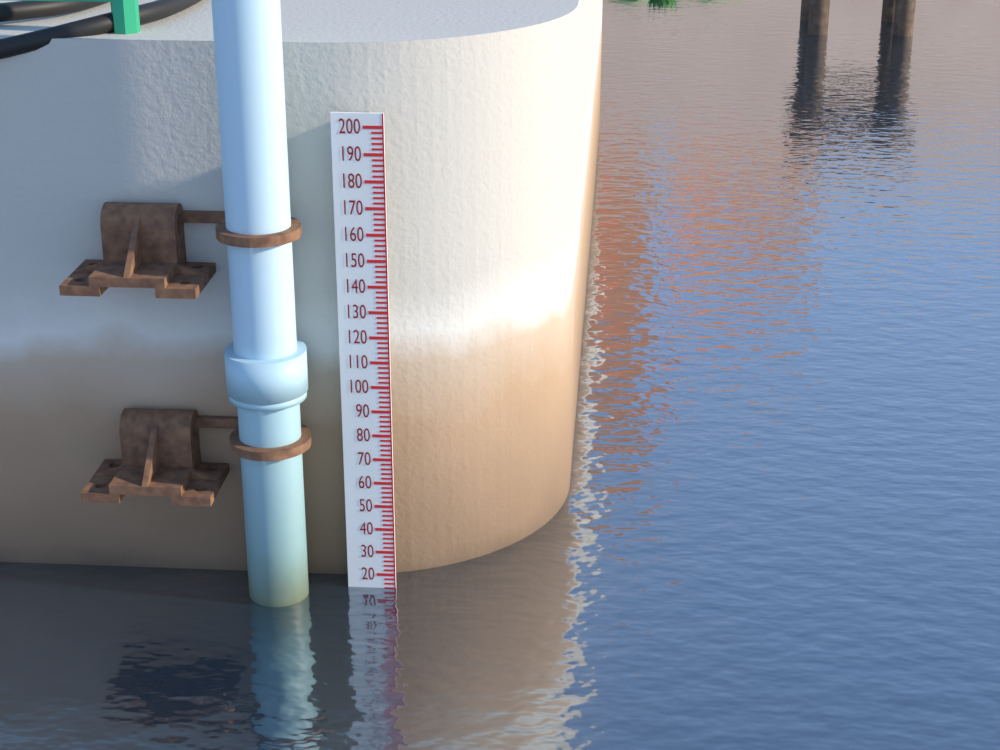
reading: 14 (no unit)
